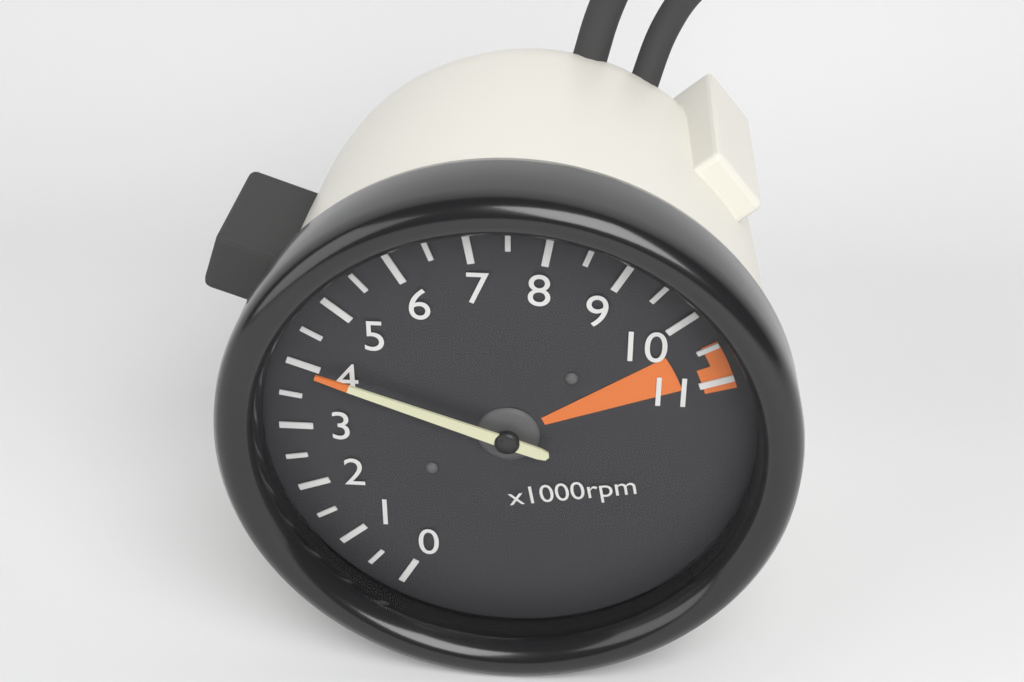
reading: 4.0 x1000rpm
